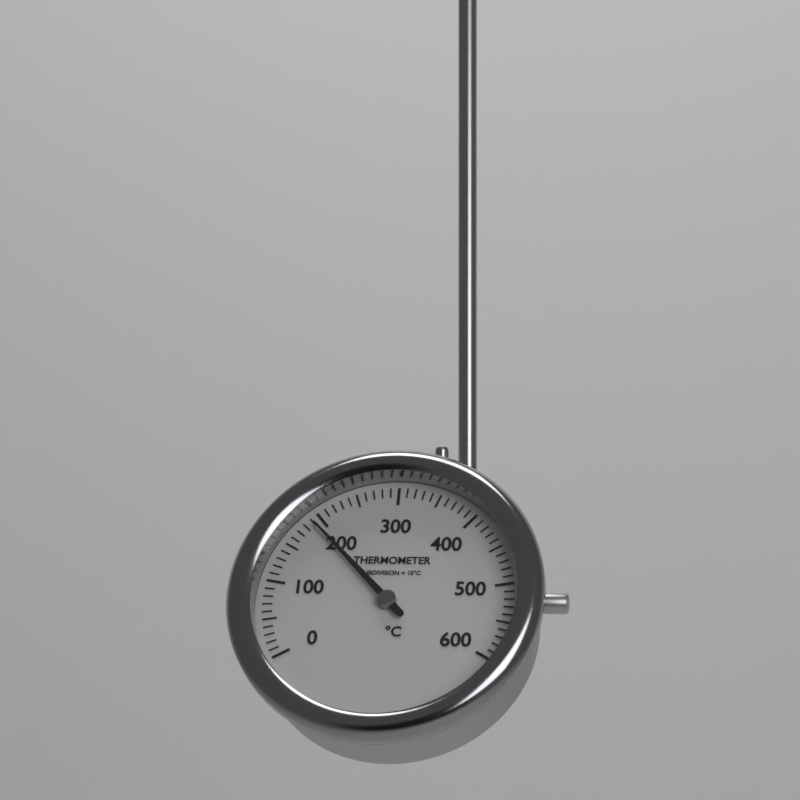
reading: 190 °C
